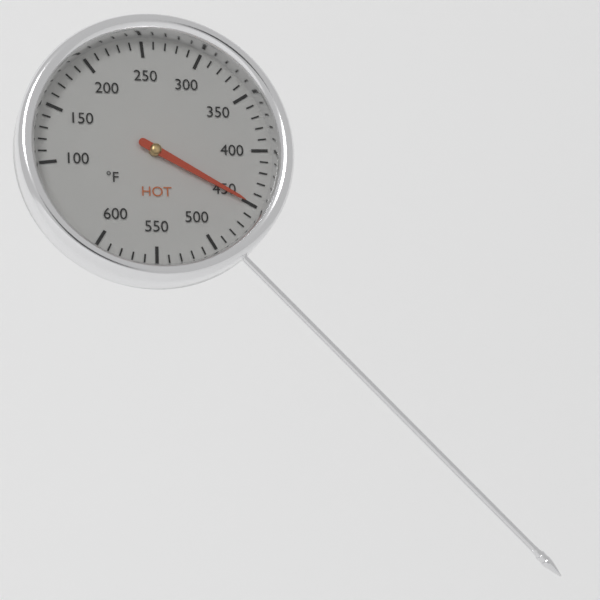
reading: 450 °F
